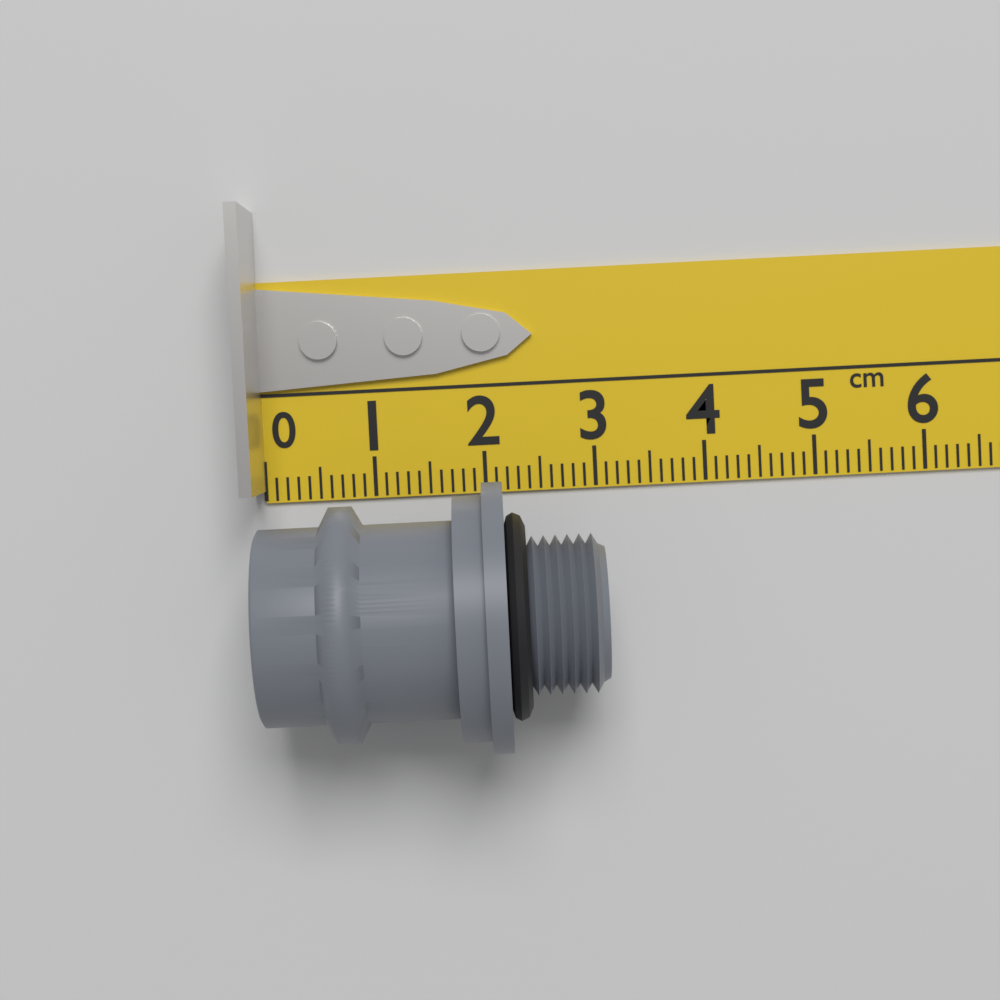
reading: 3.0 cm
